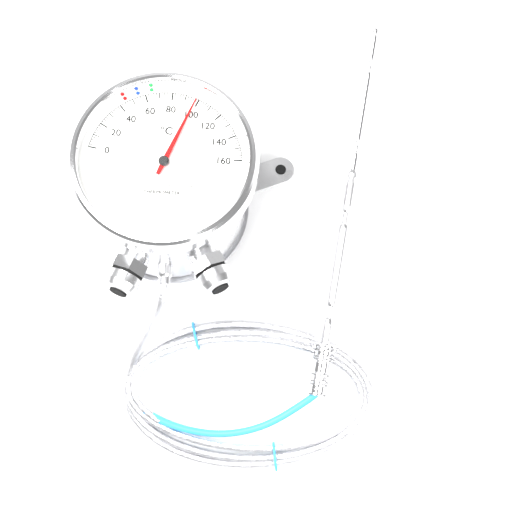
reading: 98 °C
